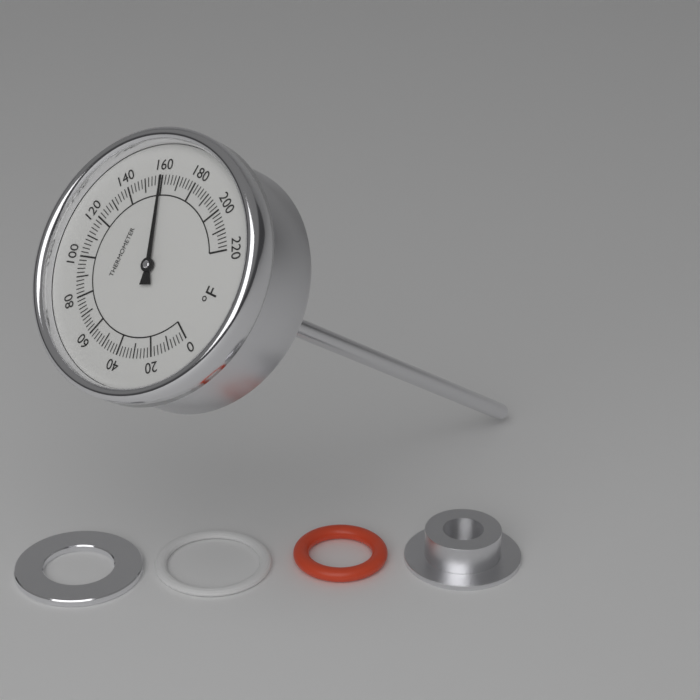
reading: 160 °F
